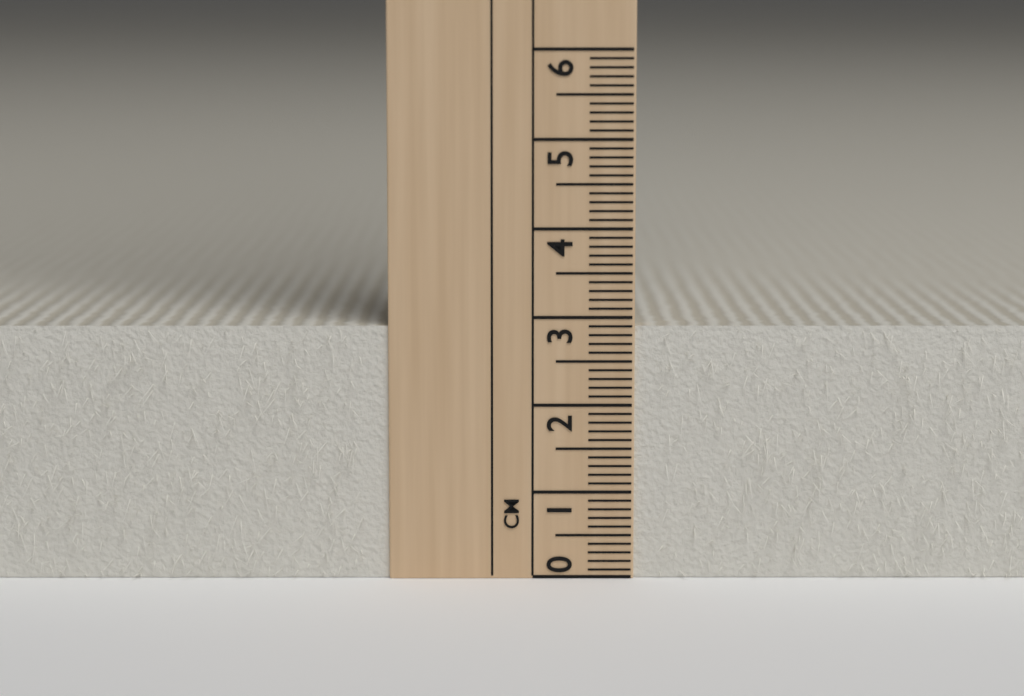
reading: 2.9 cm
